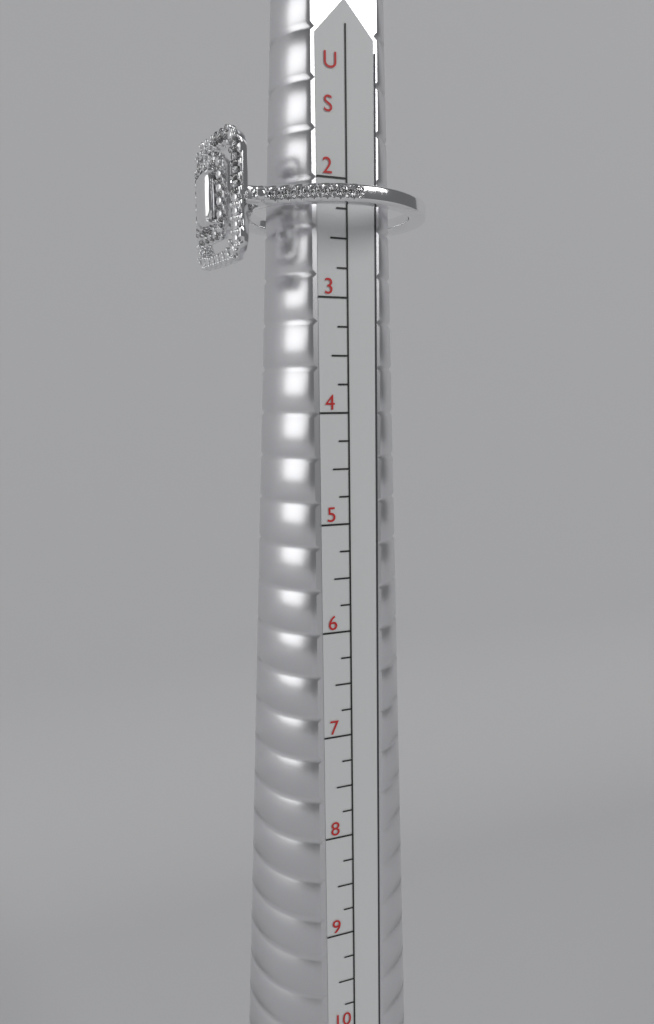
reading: 2.75 US
